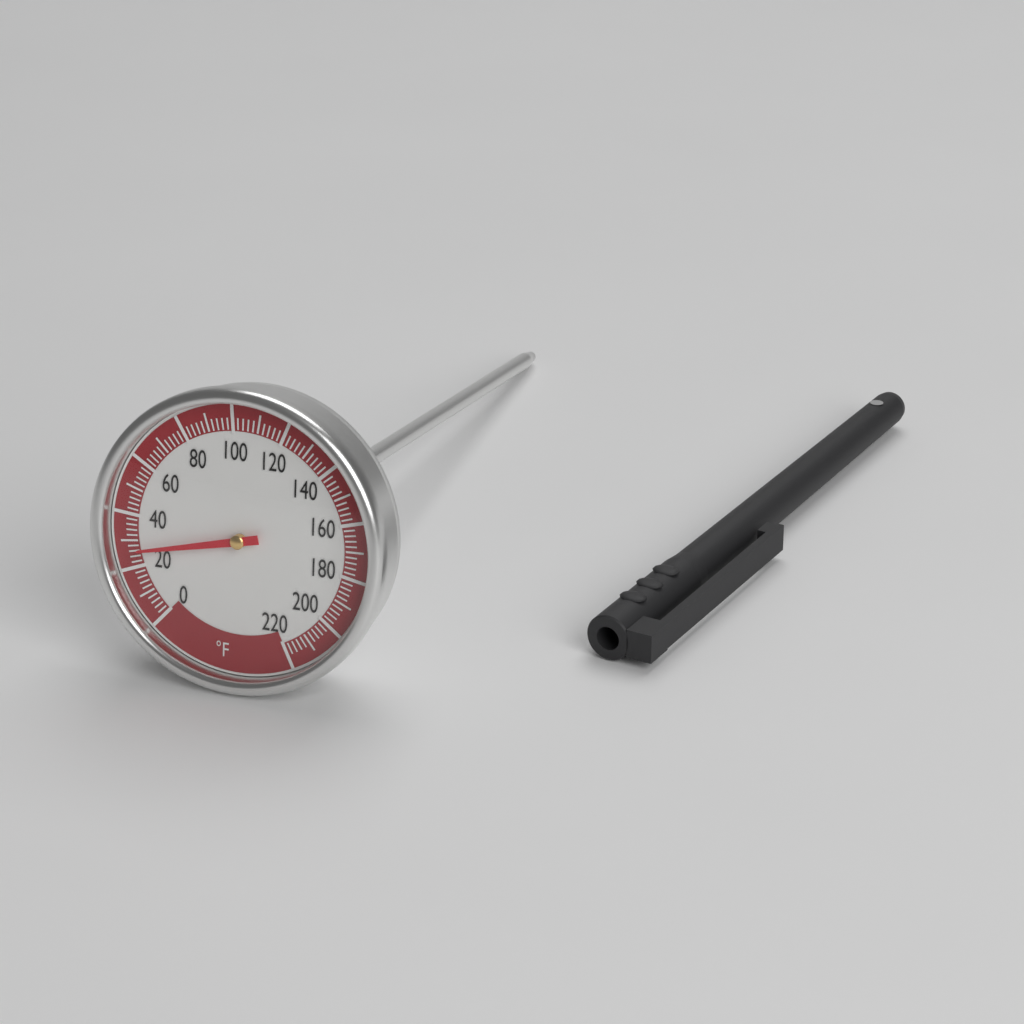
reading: 26 °F
